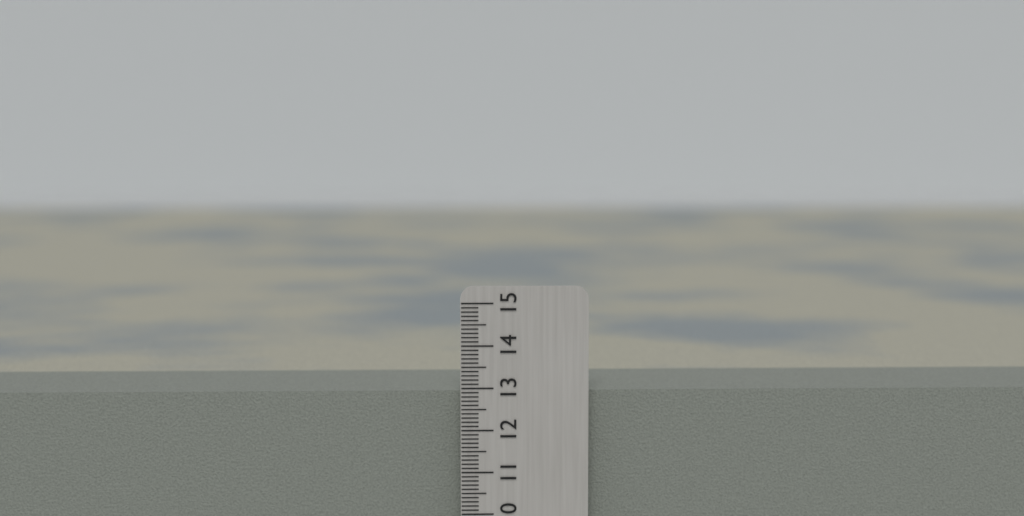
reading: 12.9 cm
